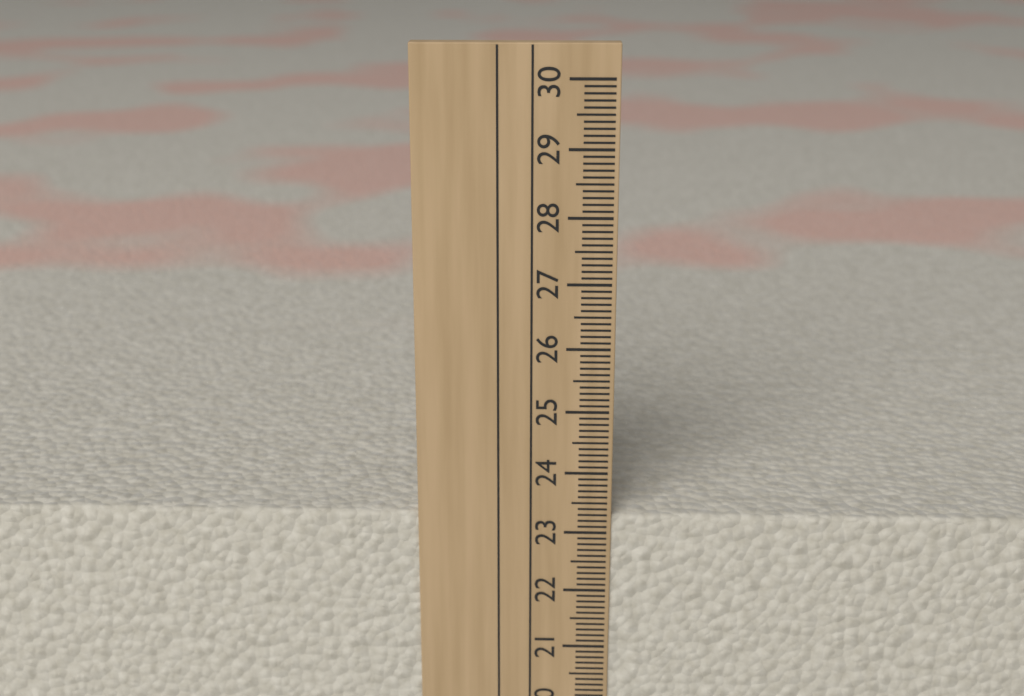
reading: 23.3 cm
